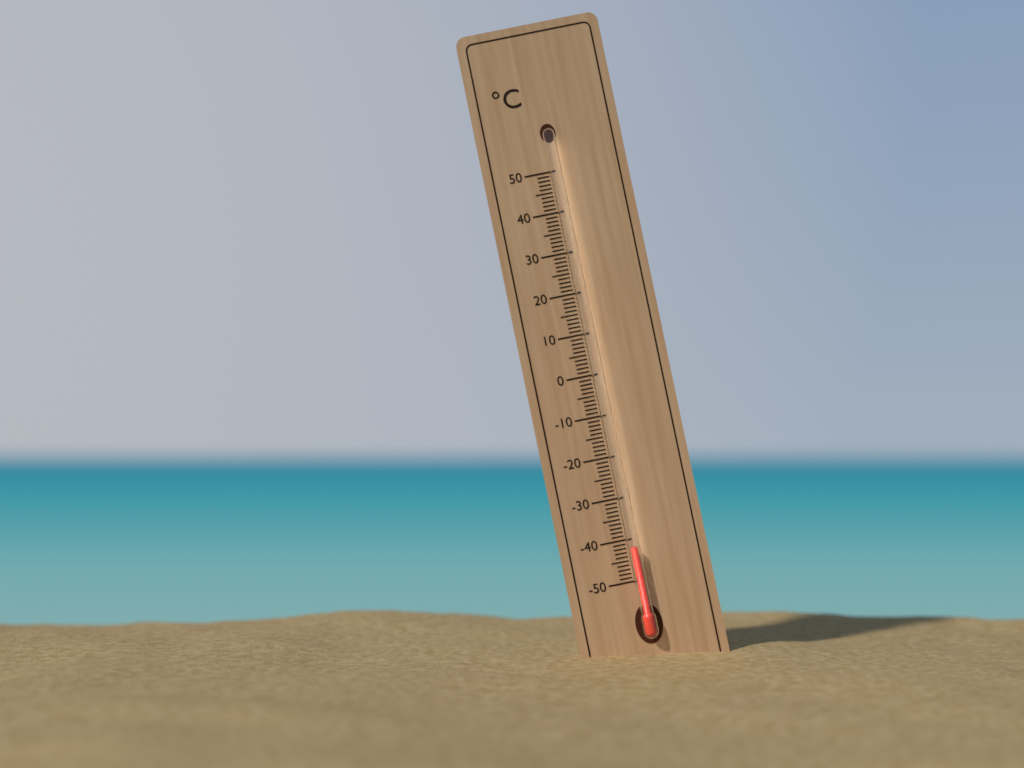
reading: -42 °C
